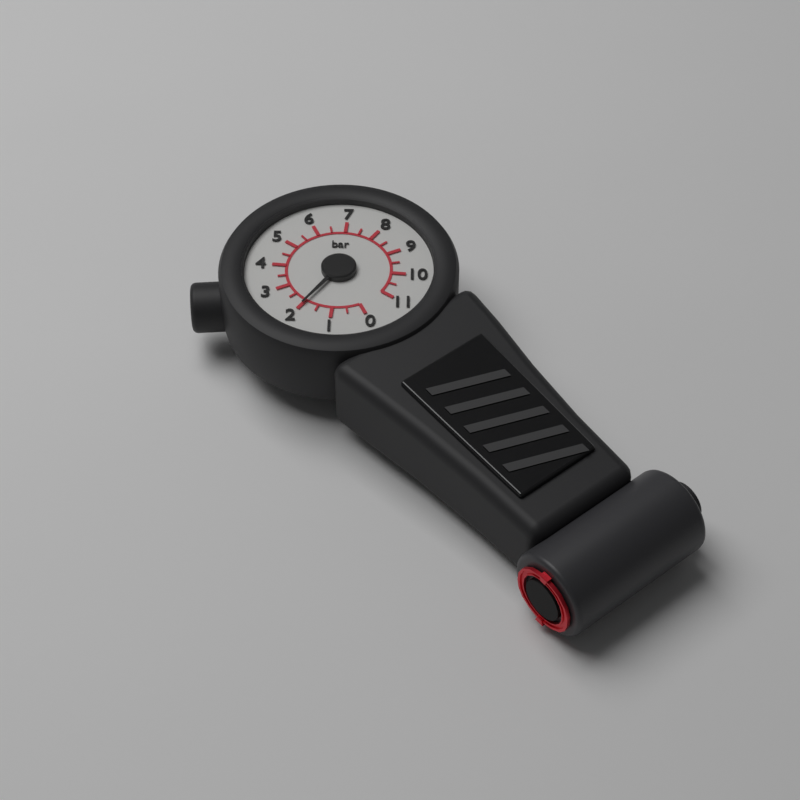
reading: 2.0 bar
